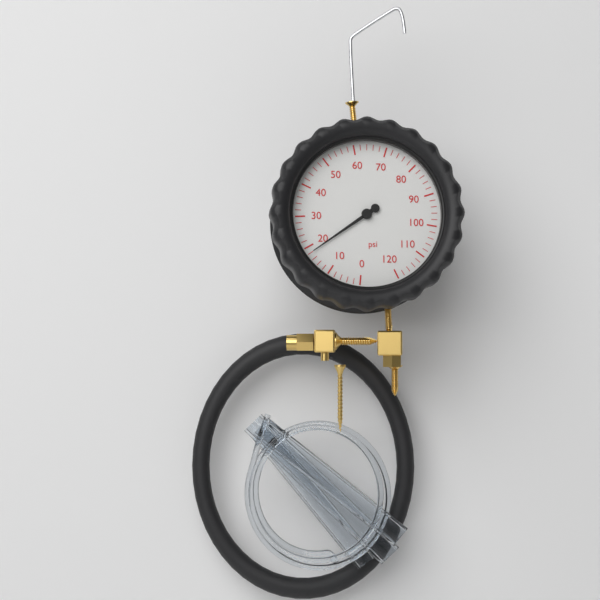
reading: 18 psi
